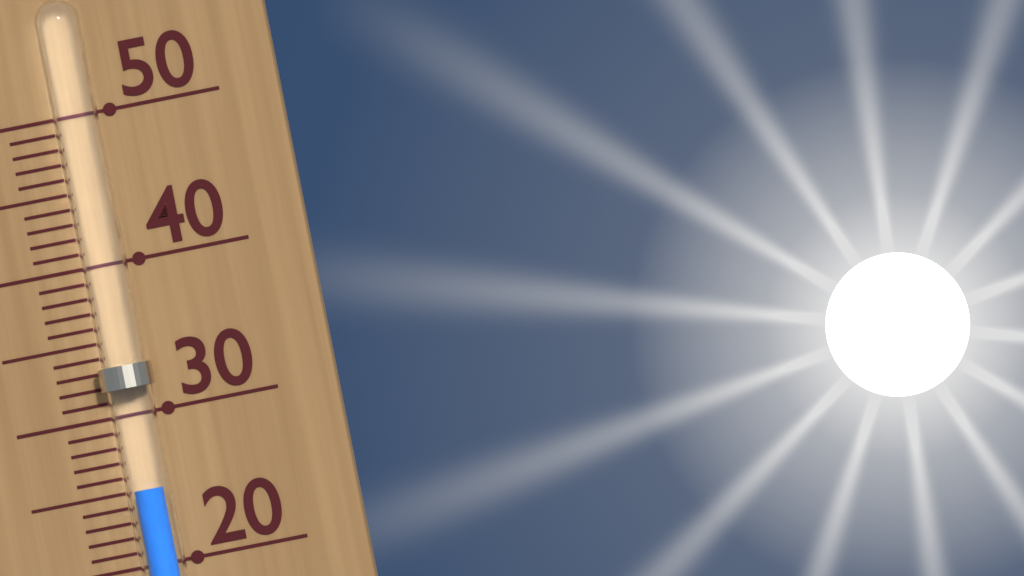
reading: 25 (no unit)
